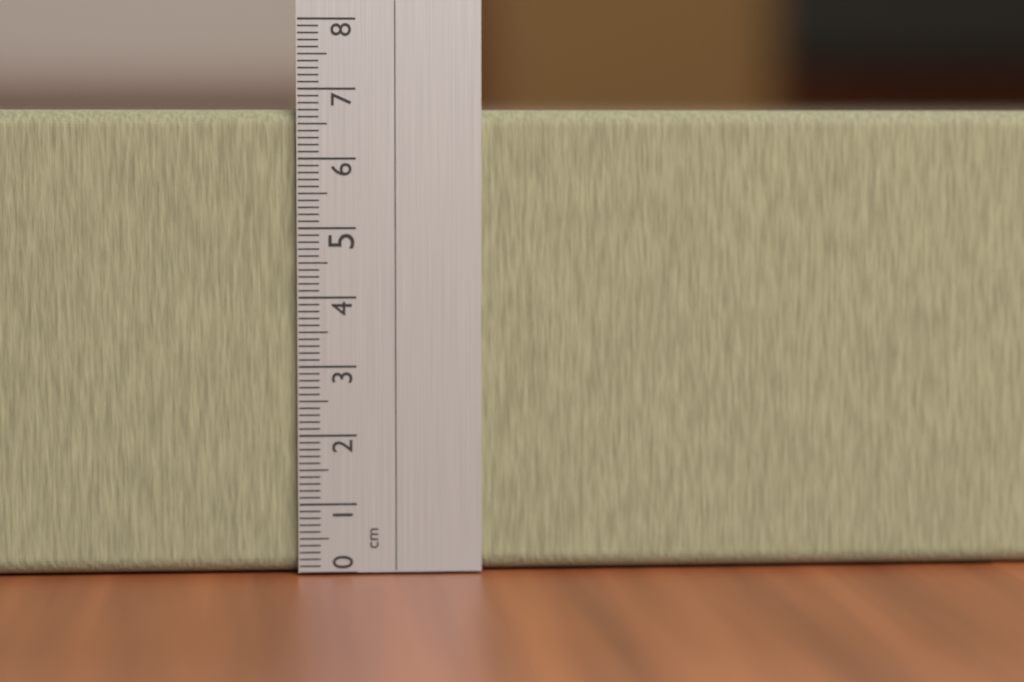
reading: 6.7 cm
